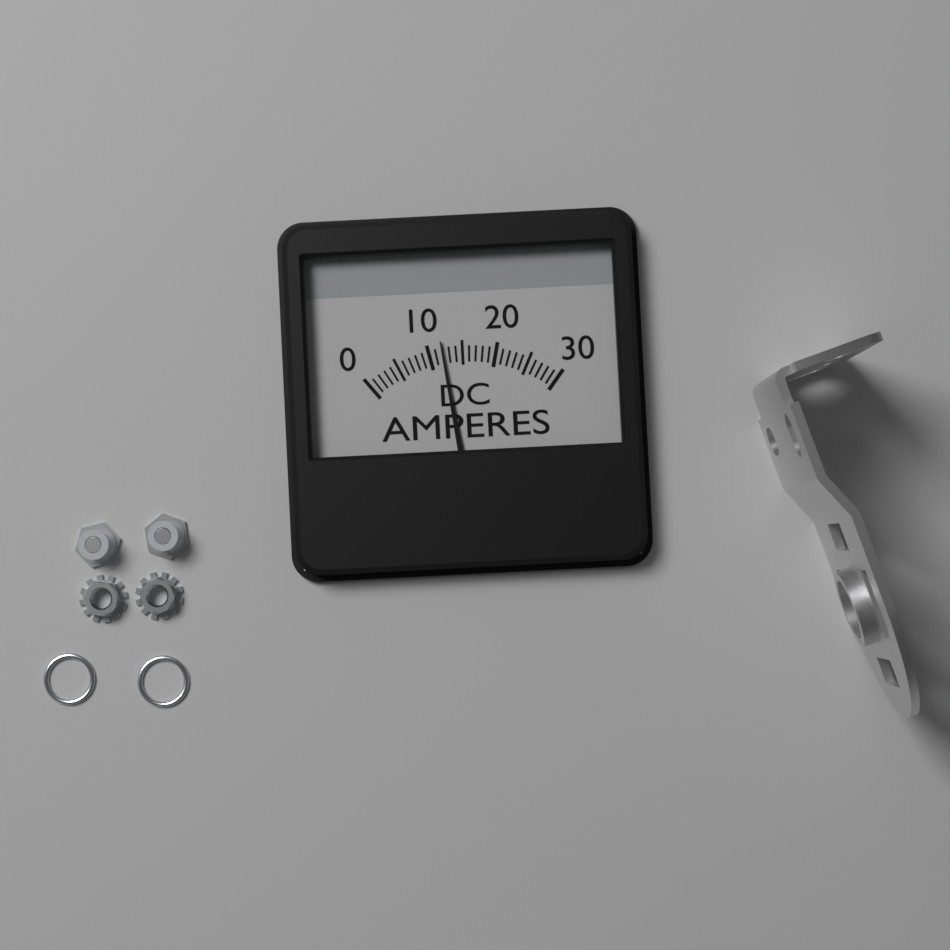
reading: 12 A
